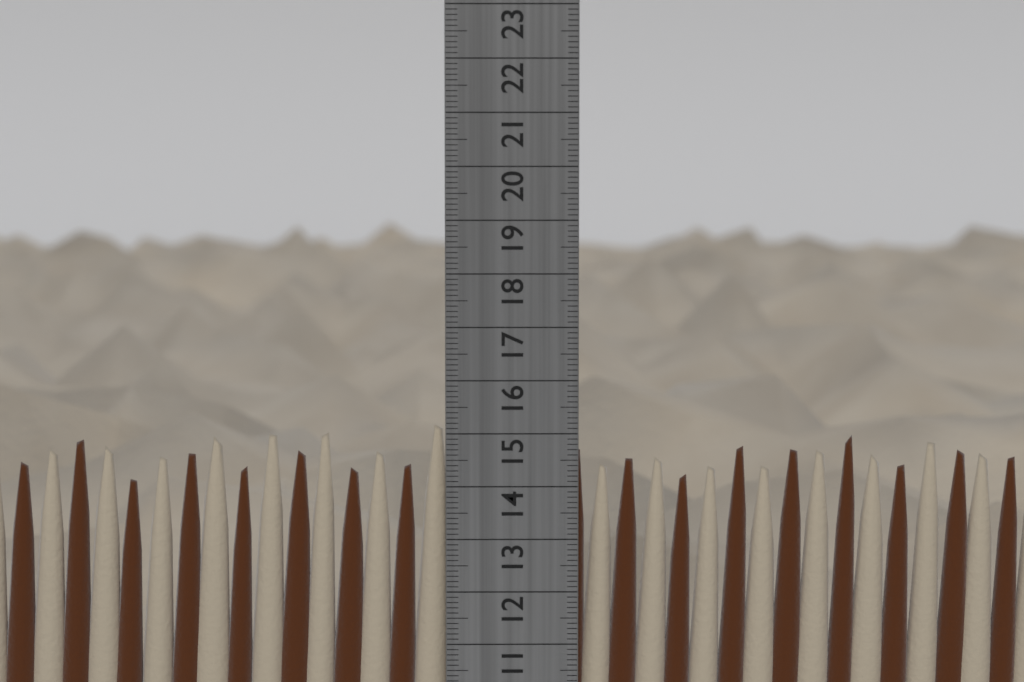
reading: 15.2 cm
